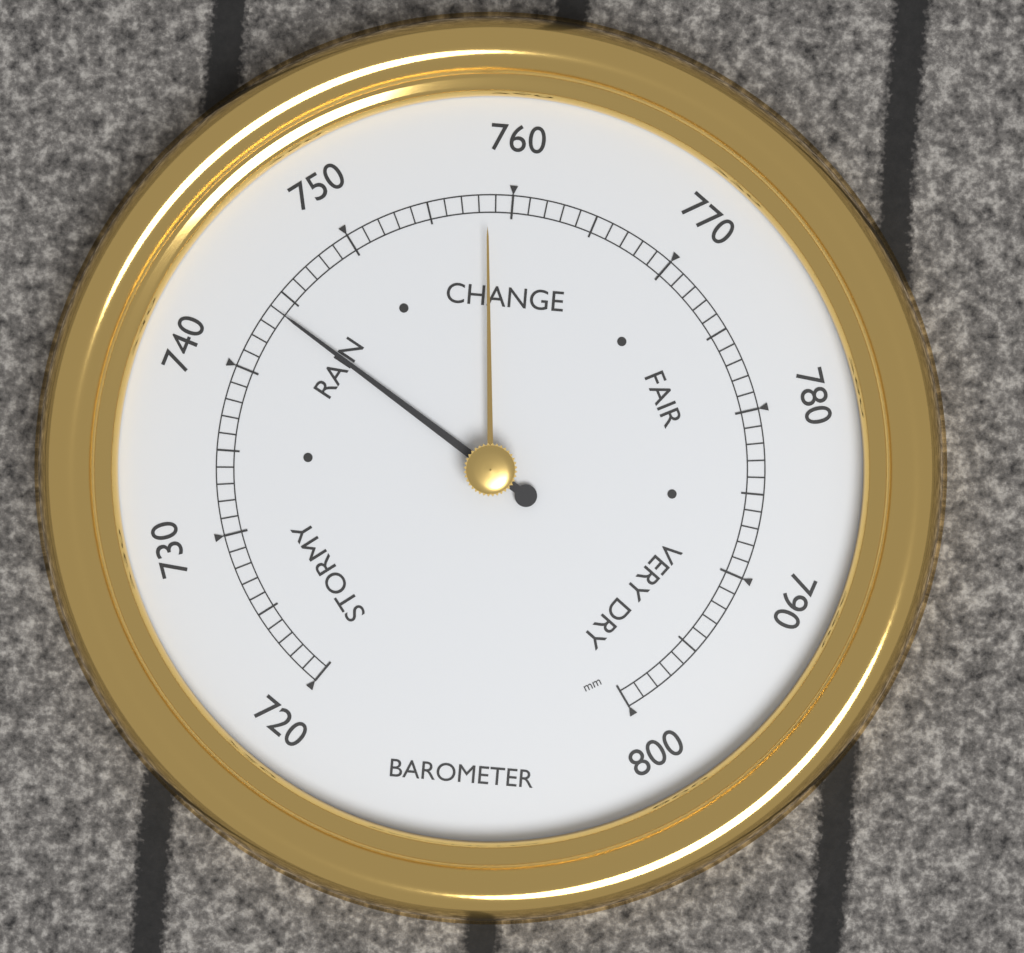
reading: 744 mm
